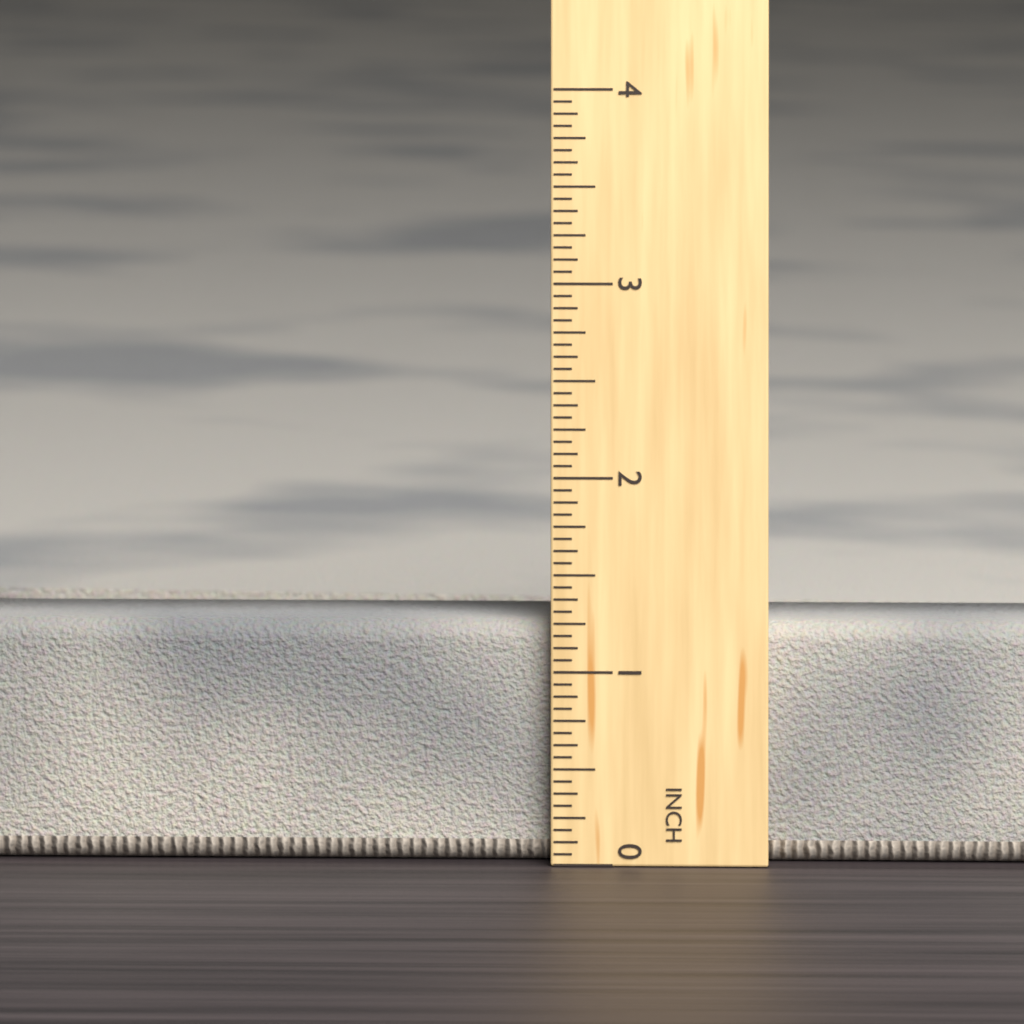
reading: 1.2500 in
